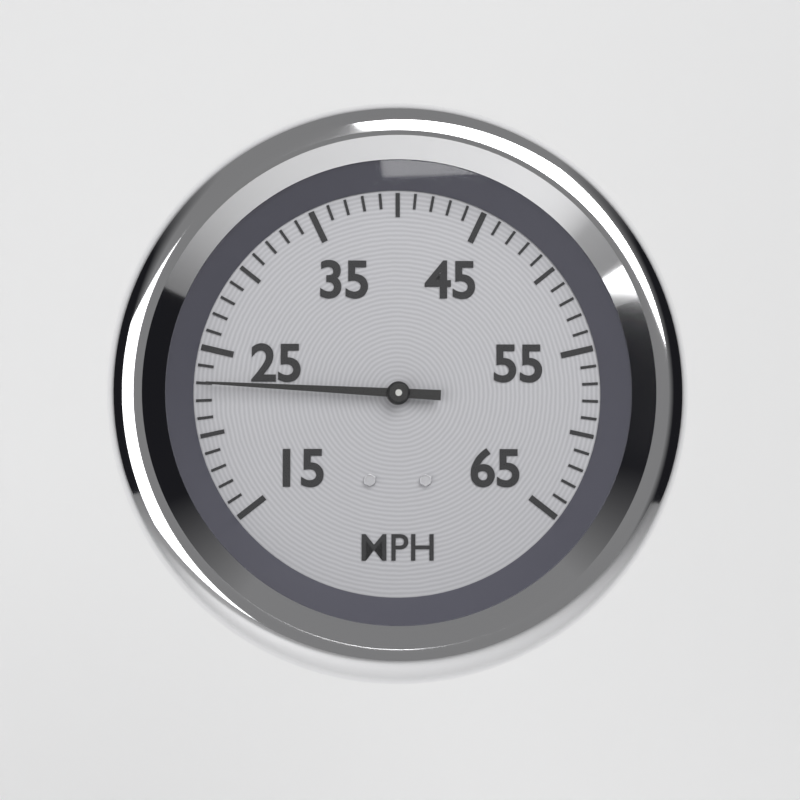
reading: 23 MPH
